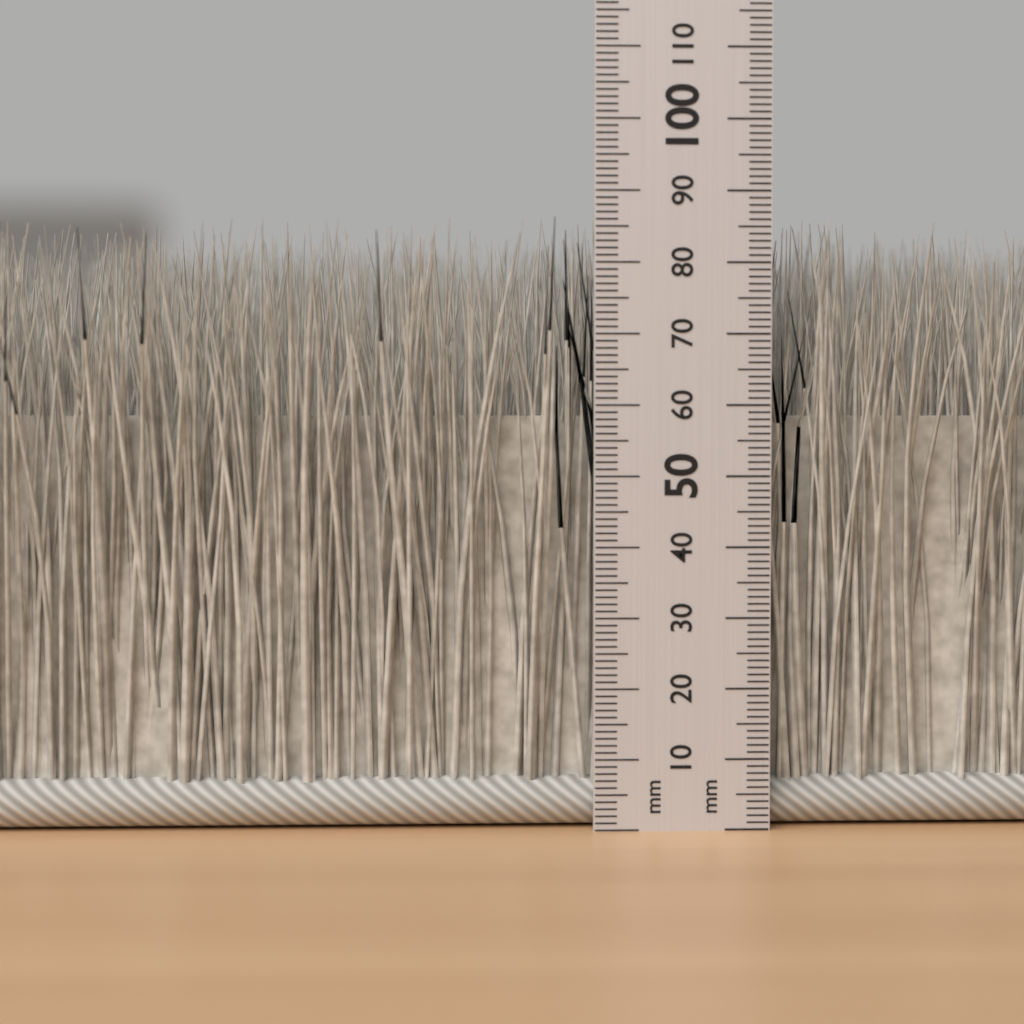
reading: 86 mm
